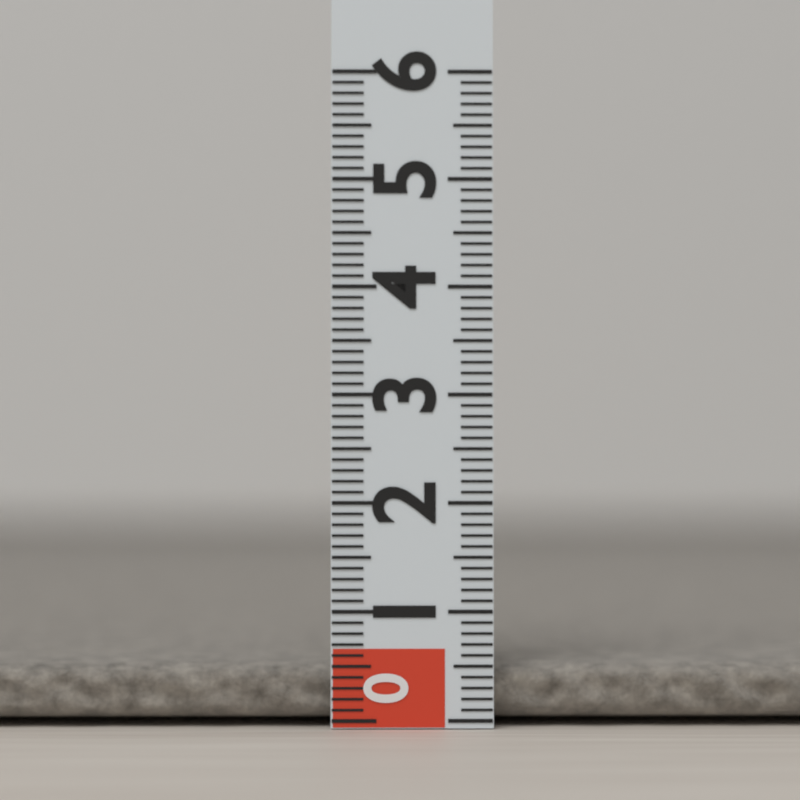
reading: 0.5 (no unit)
